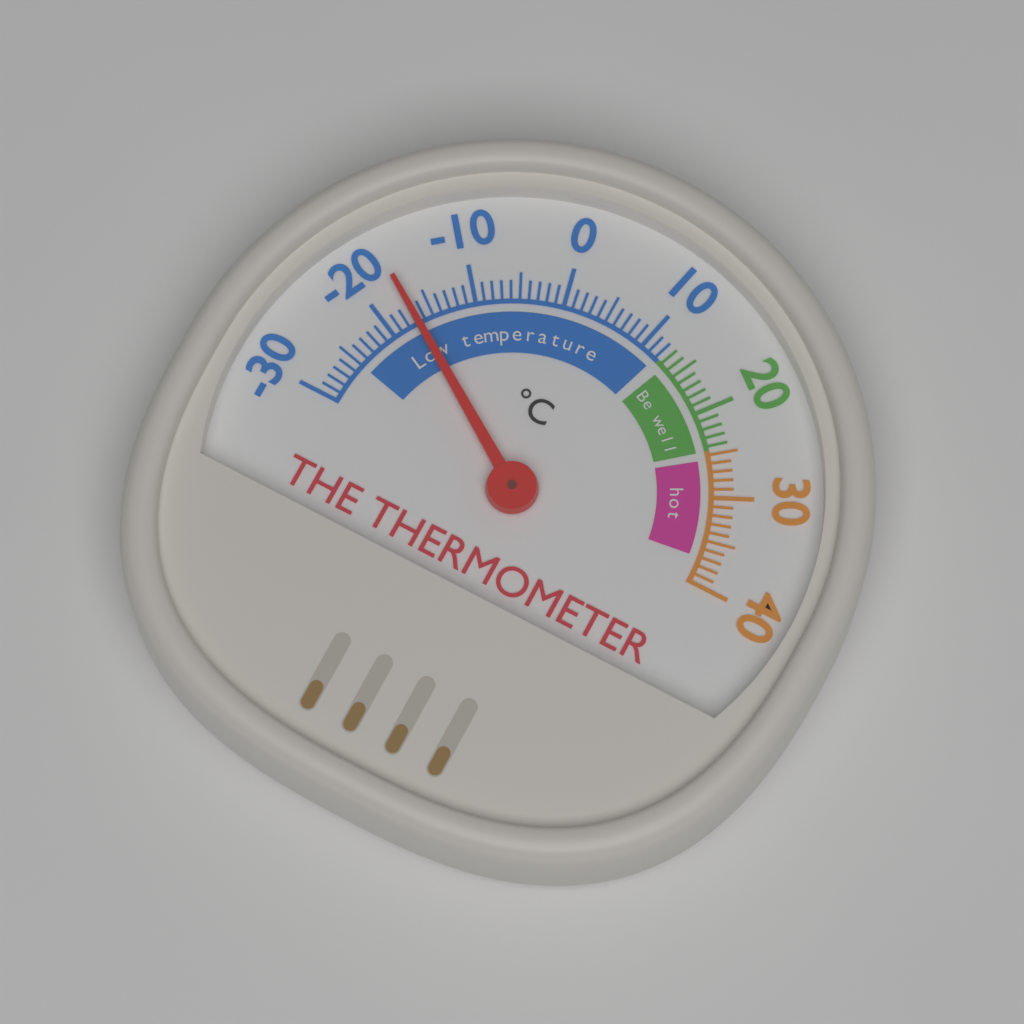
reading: -17 °C
